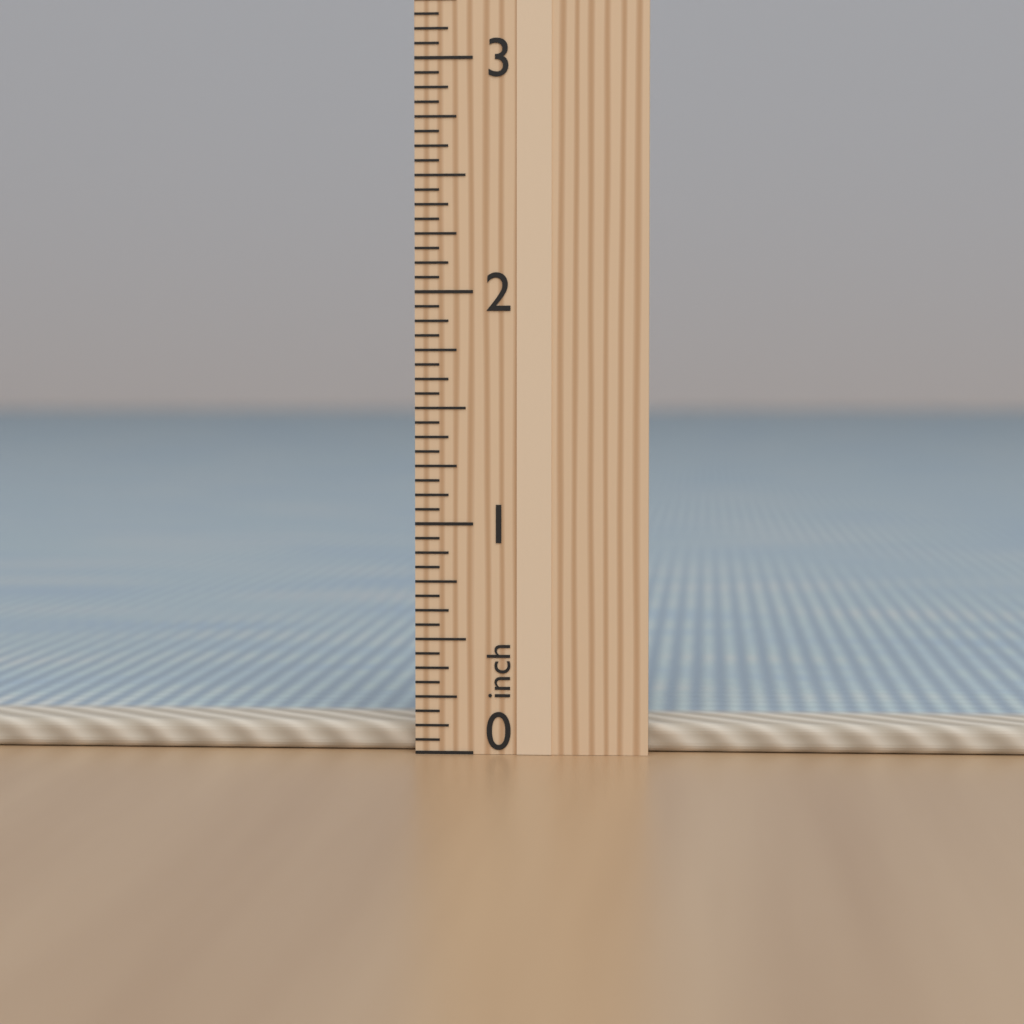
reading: 0.1250 in
